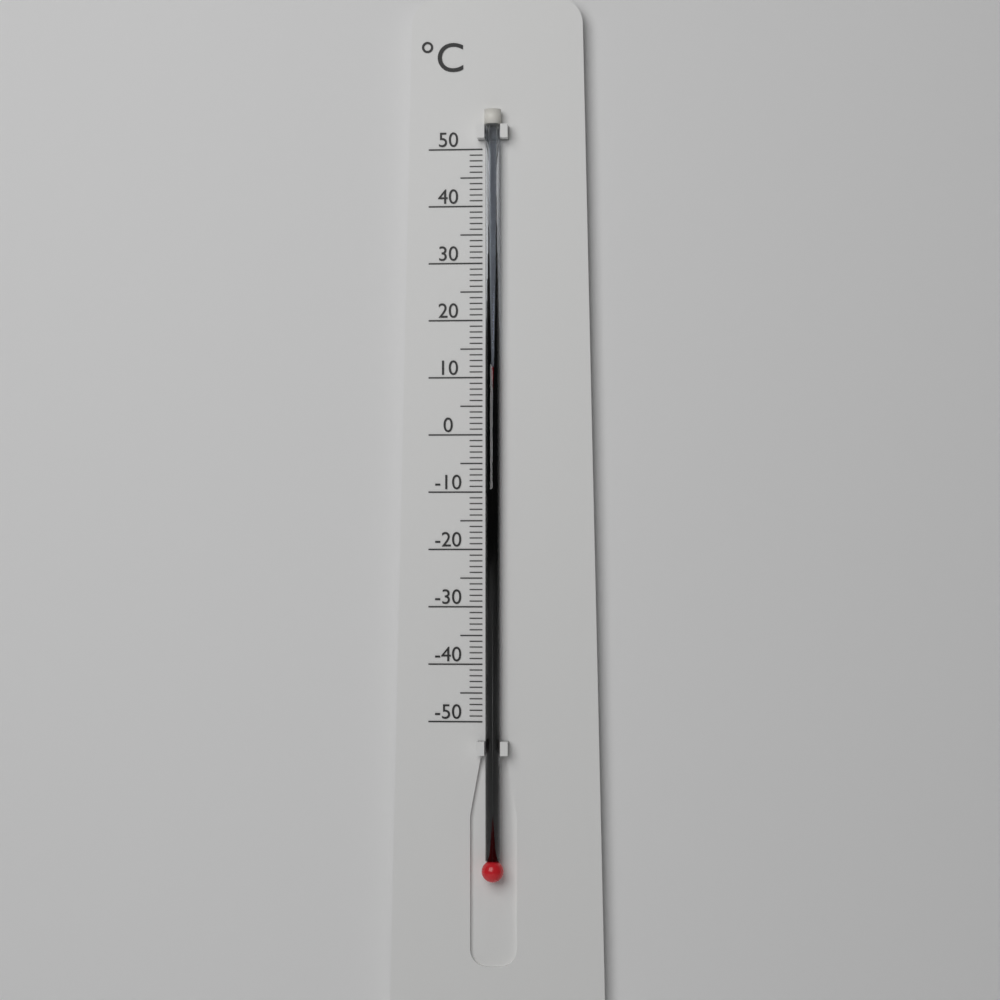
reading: 12 °C
